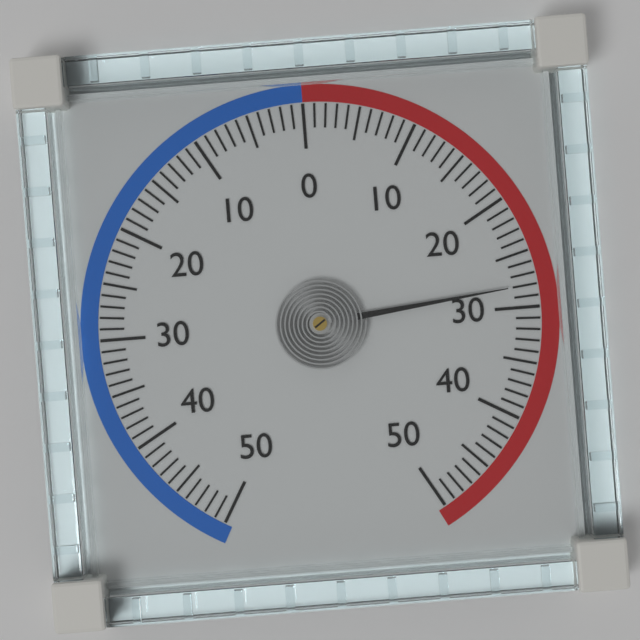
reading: 28 (no unit)
